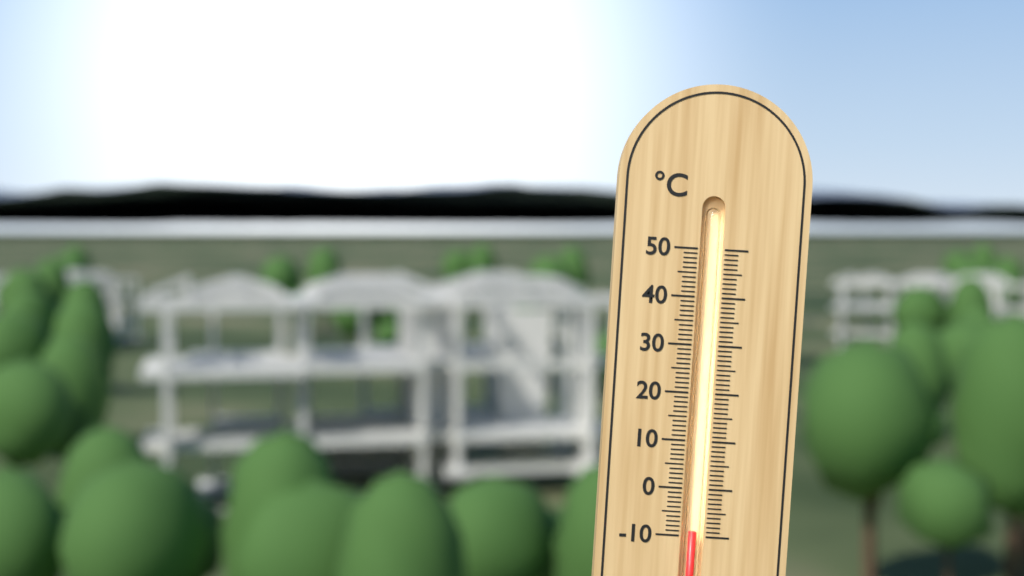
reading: -9 °C
